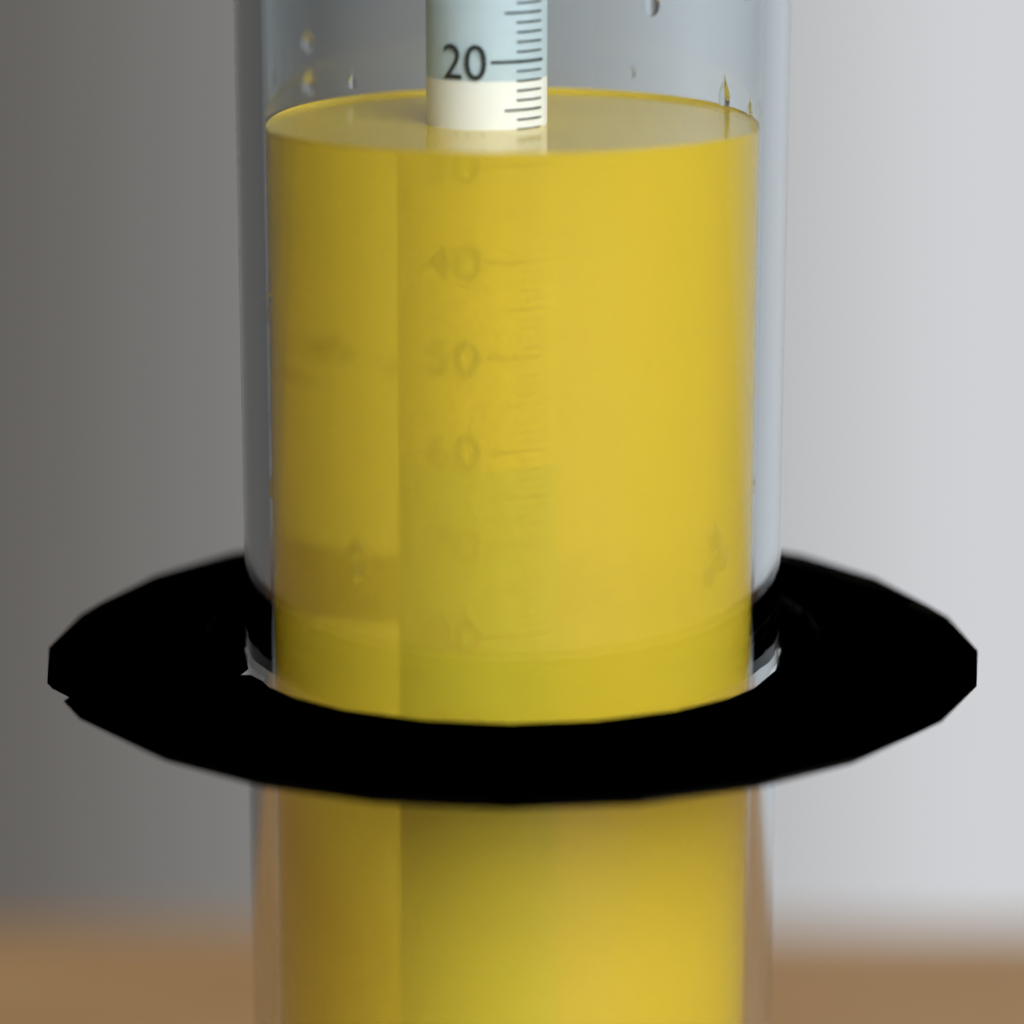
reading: 27 (no unit)
